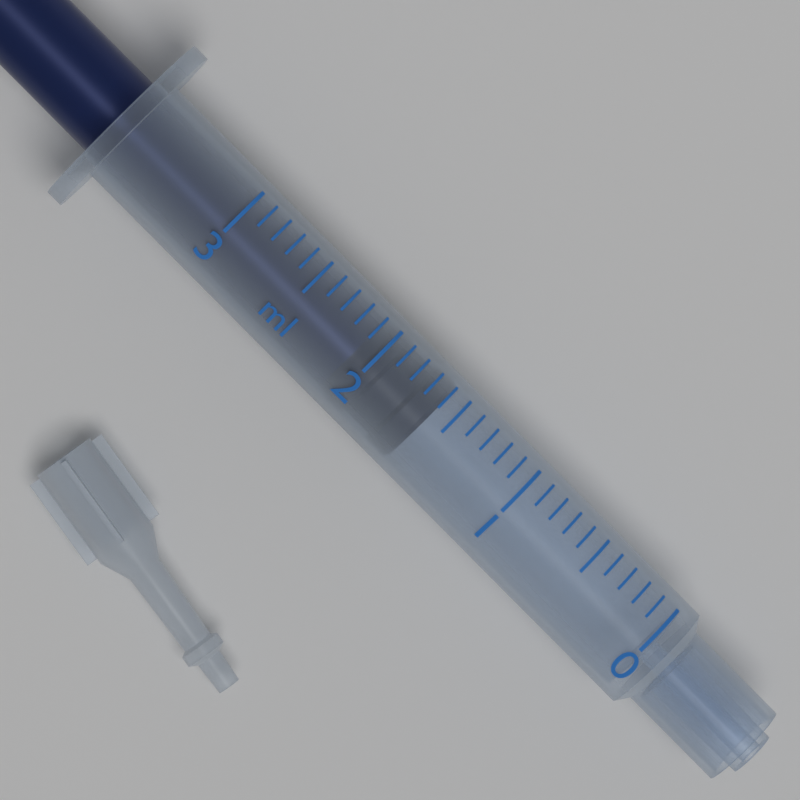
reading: 1.6 ml
